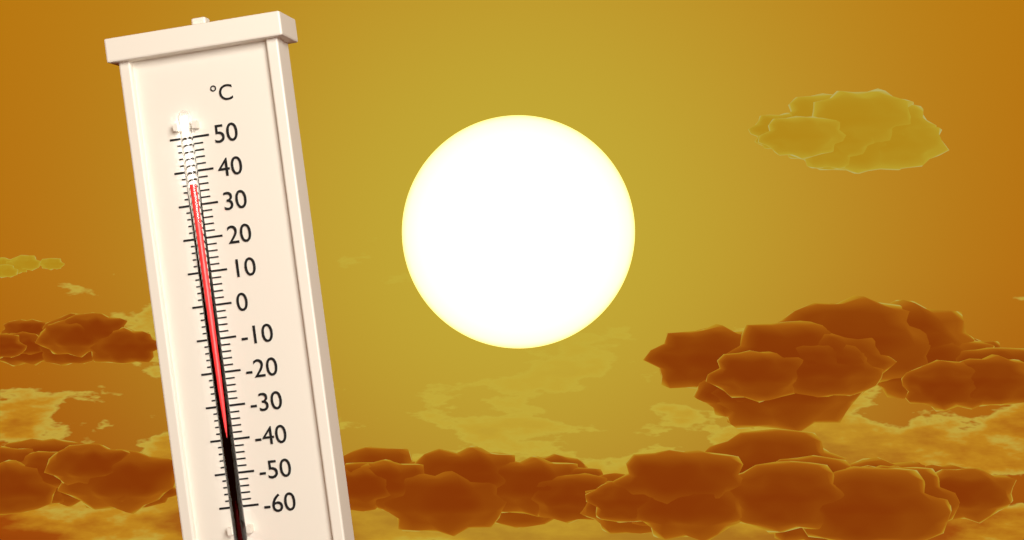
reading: 36 °C
